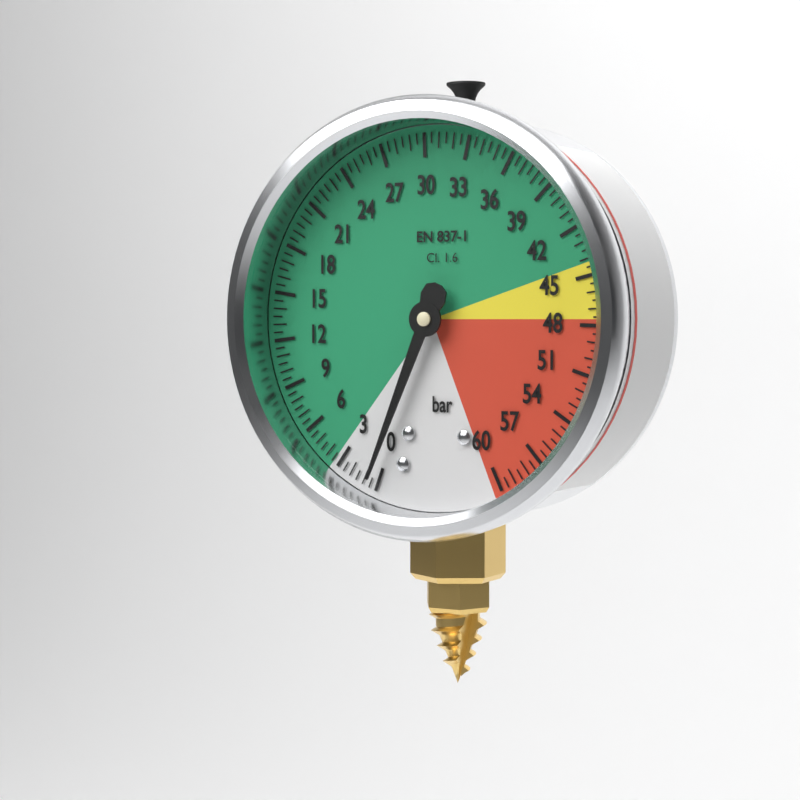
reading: 0.5 bar
